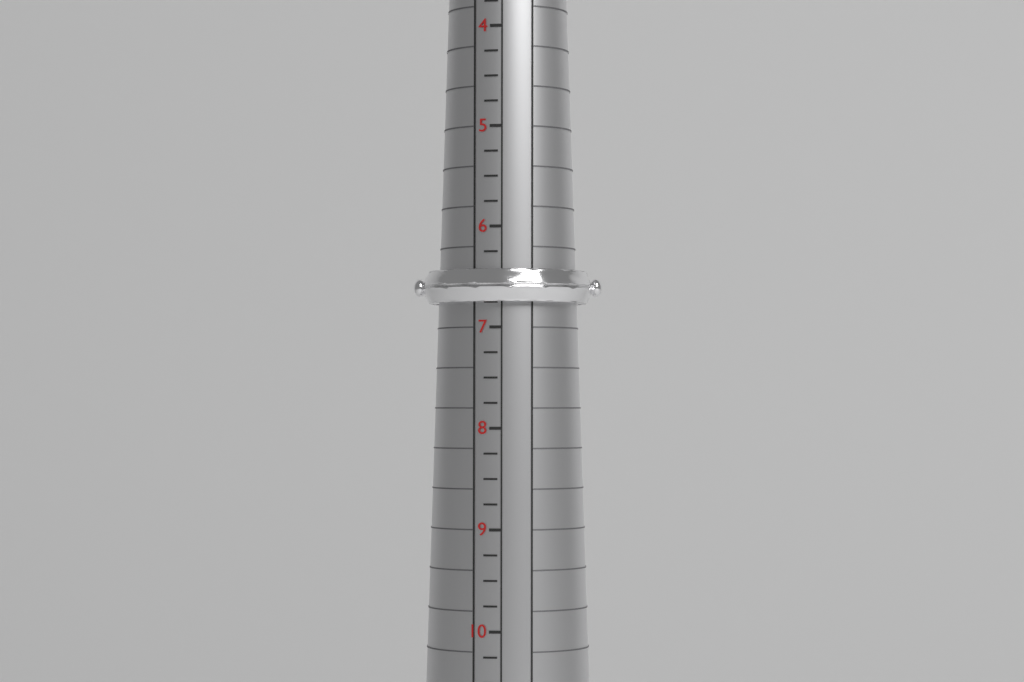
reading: 6.75 (no unit)
